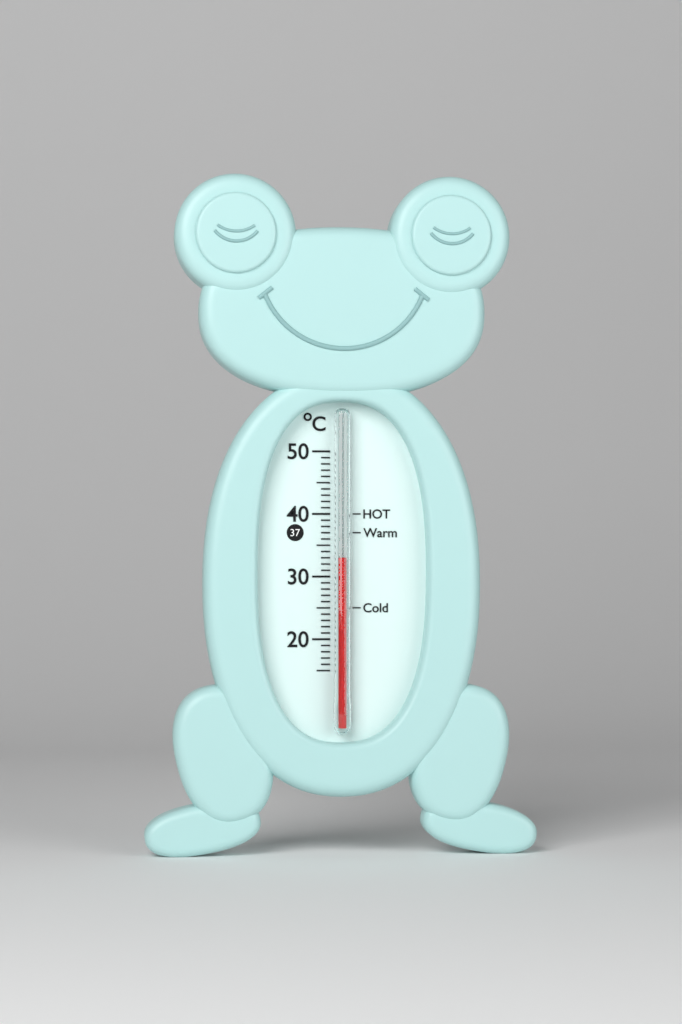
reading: 33 °C
